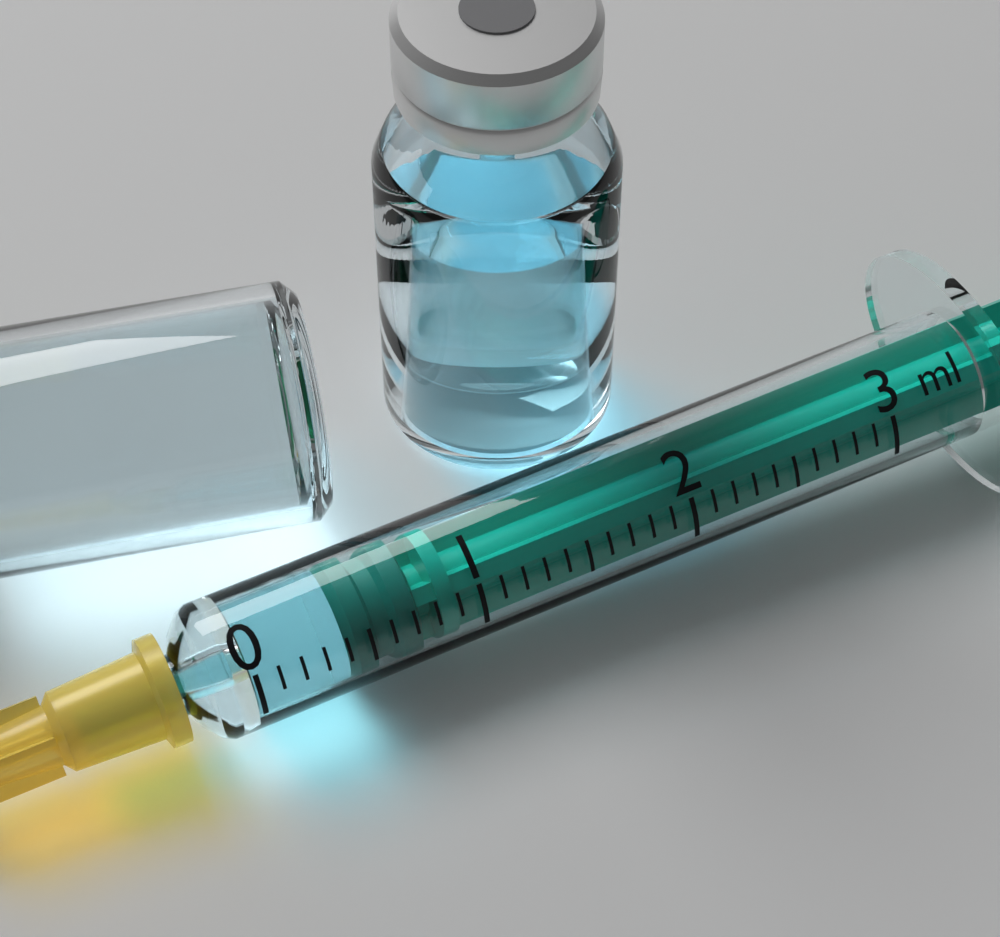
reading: 0.4 ml
